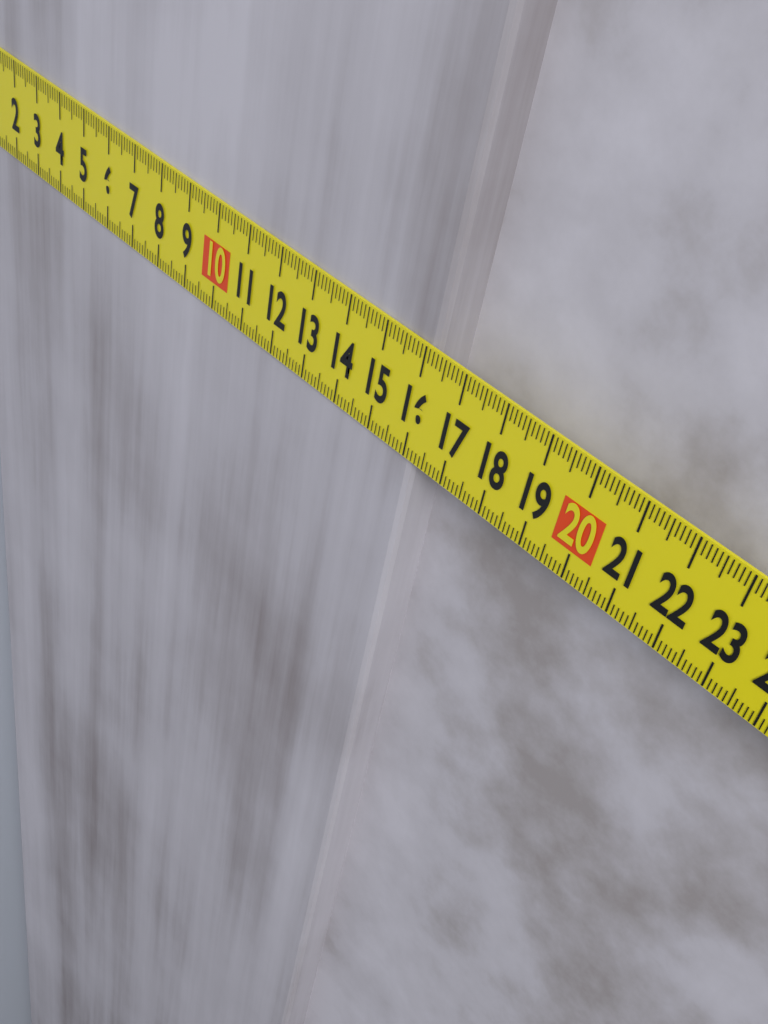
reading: 16.2 cm
